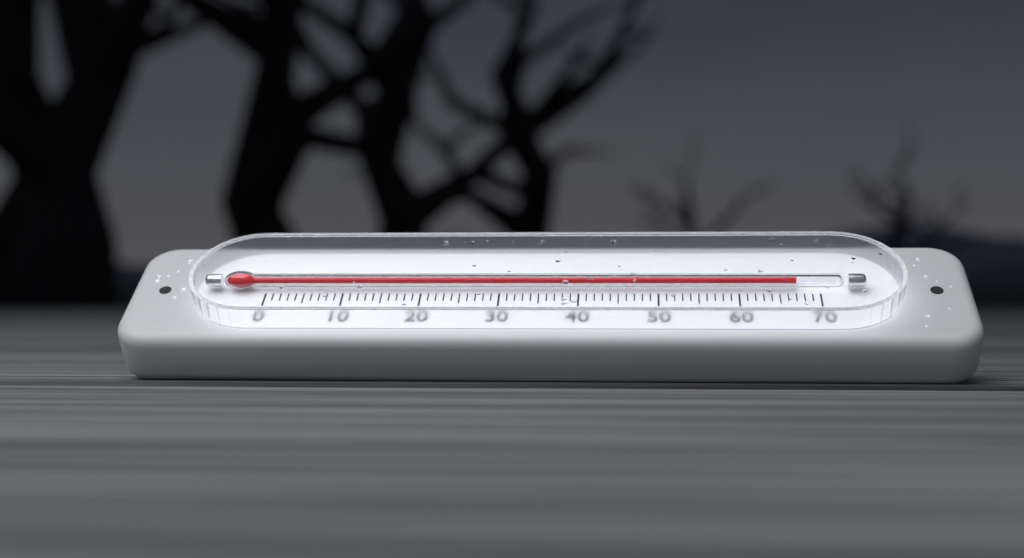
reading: 67 (no unit)
